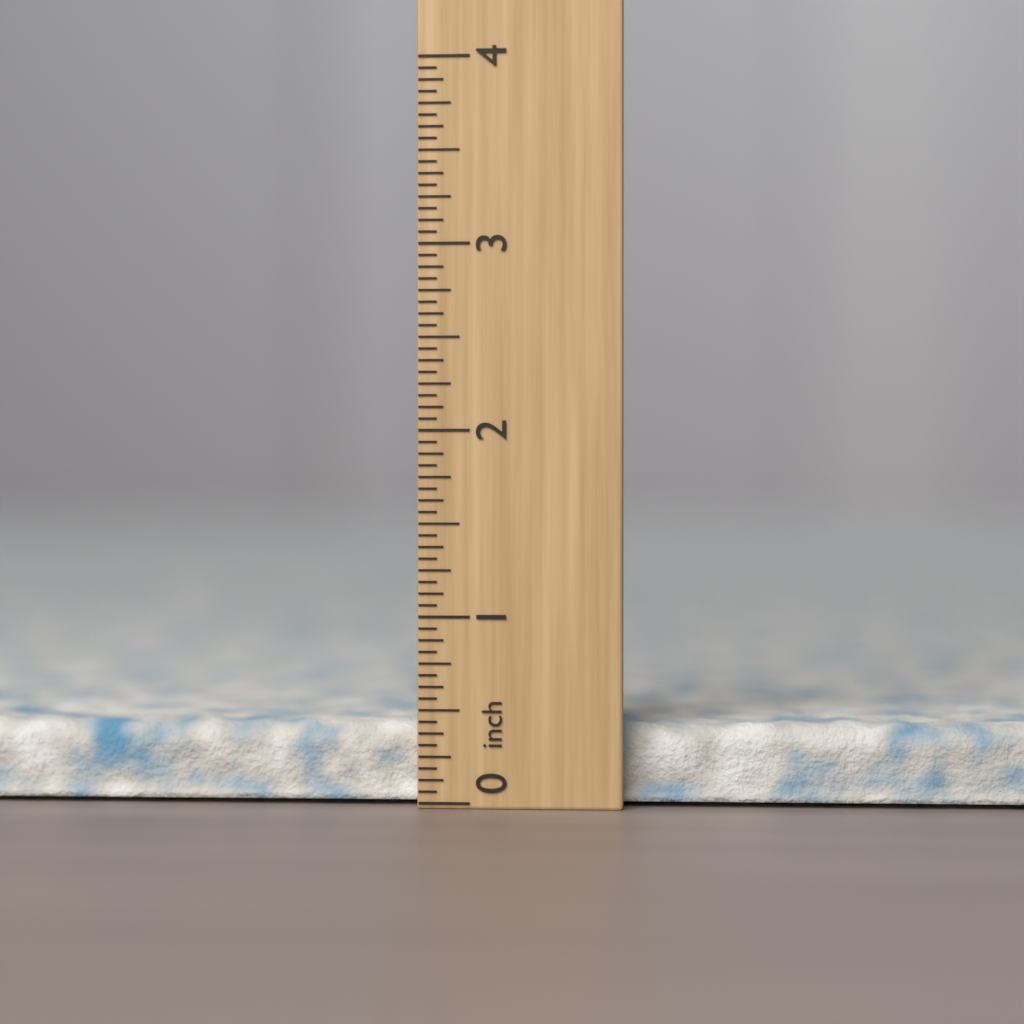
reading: 0.4375 inch
